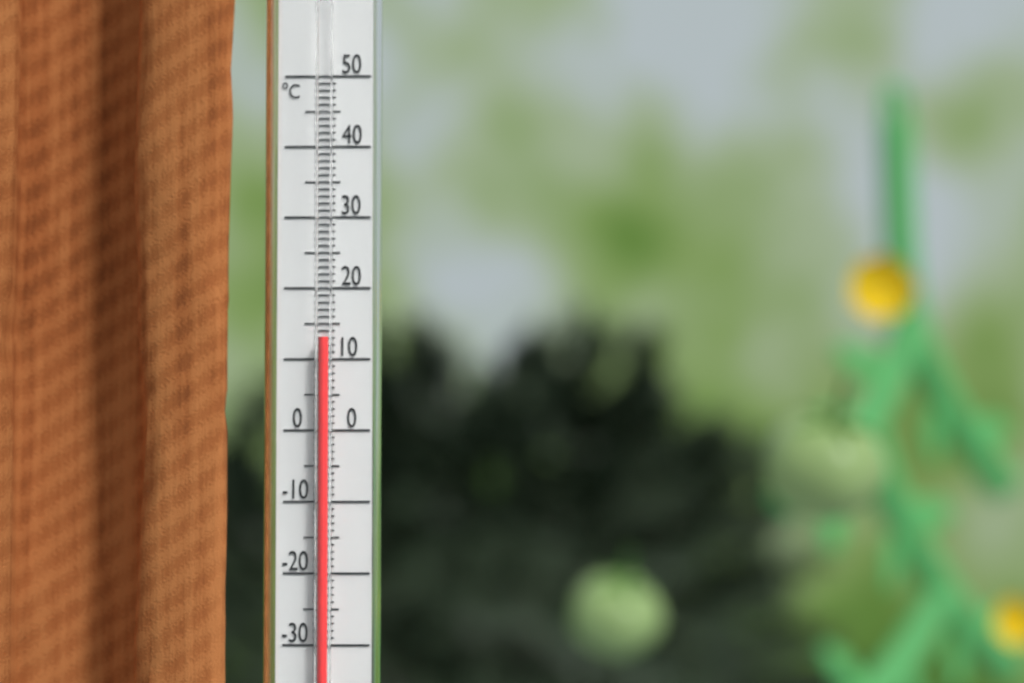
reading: 13 °C
